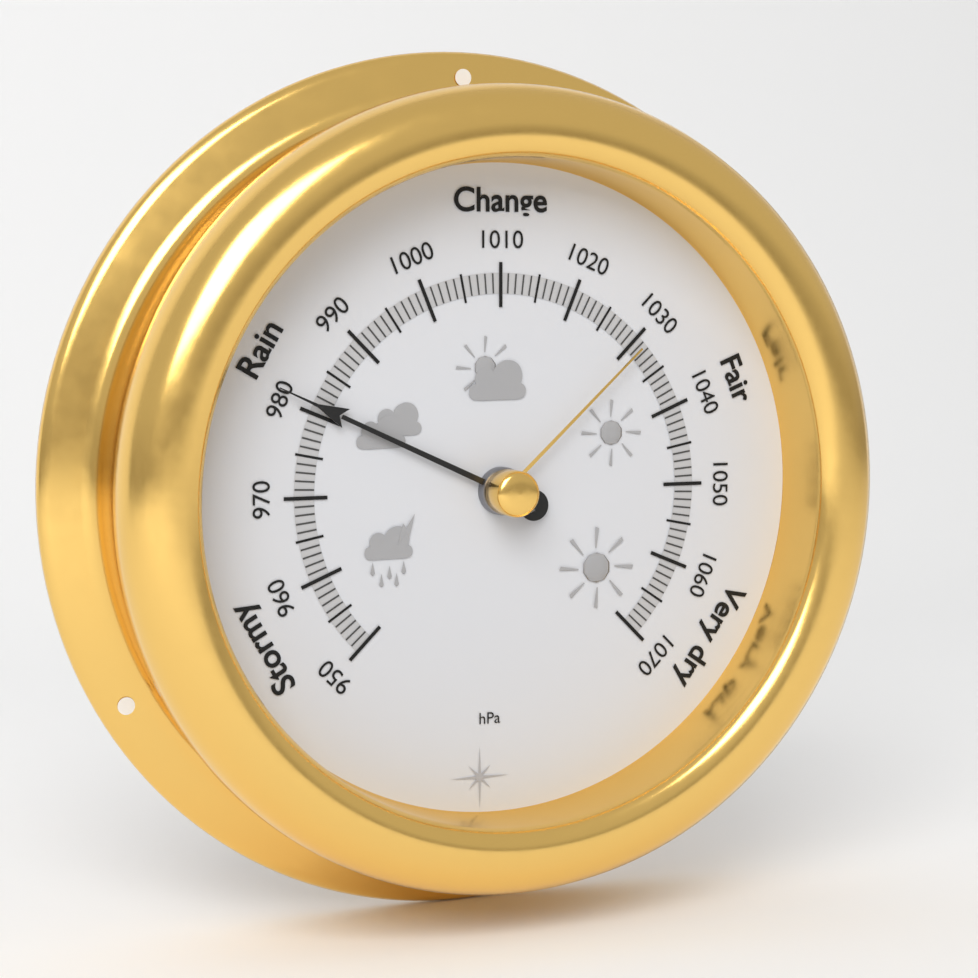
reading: 981 hPa
